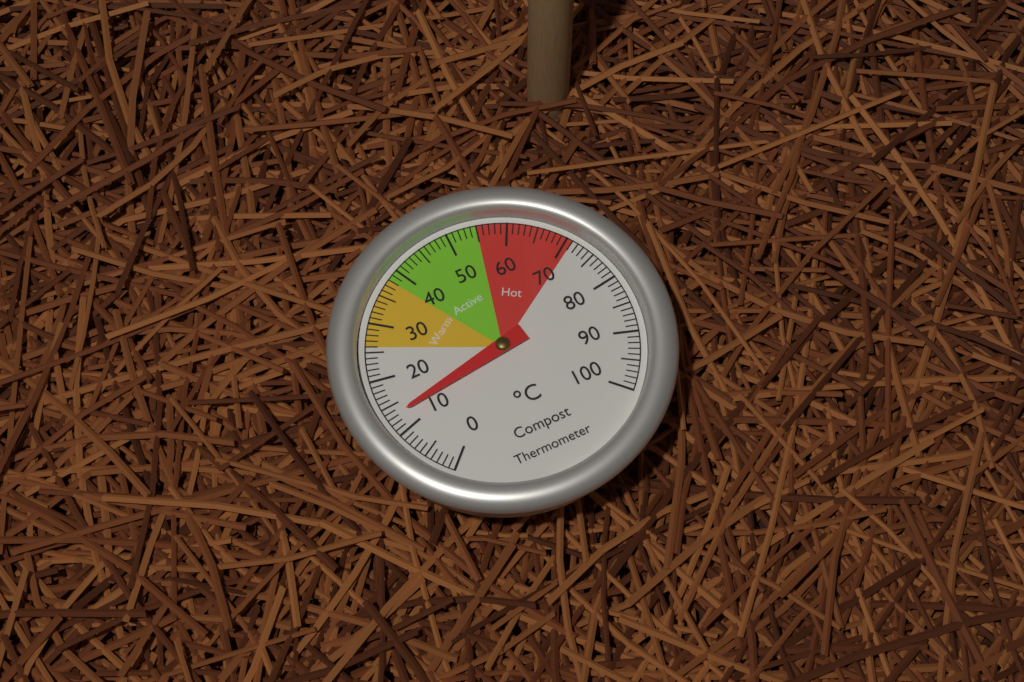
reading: 13 °C
